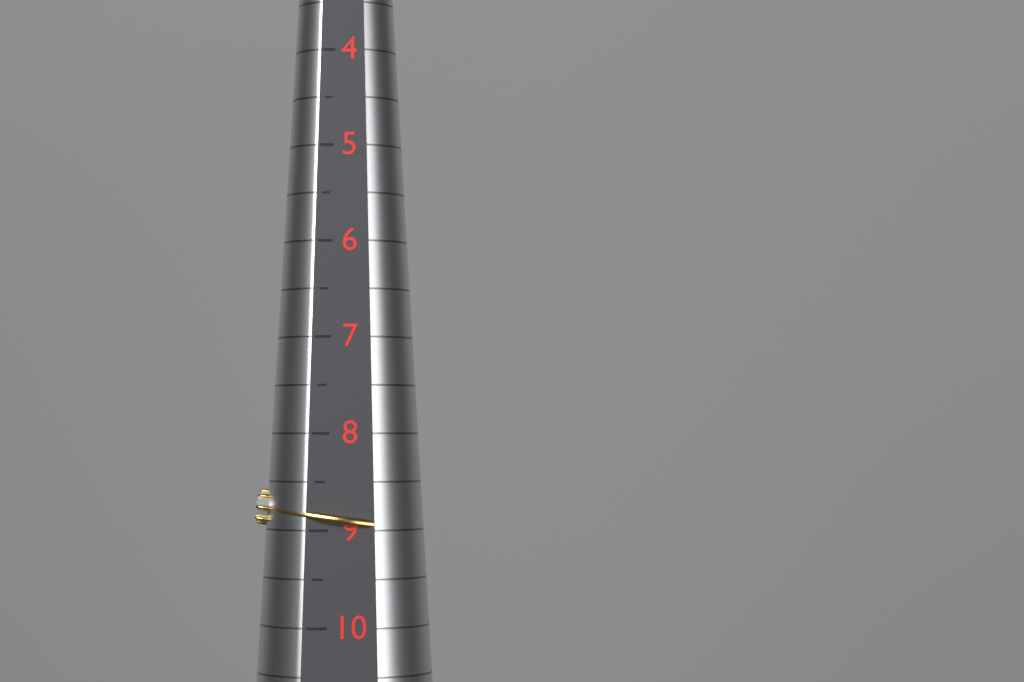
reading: 9.0 (no unit)
